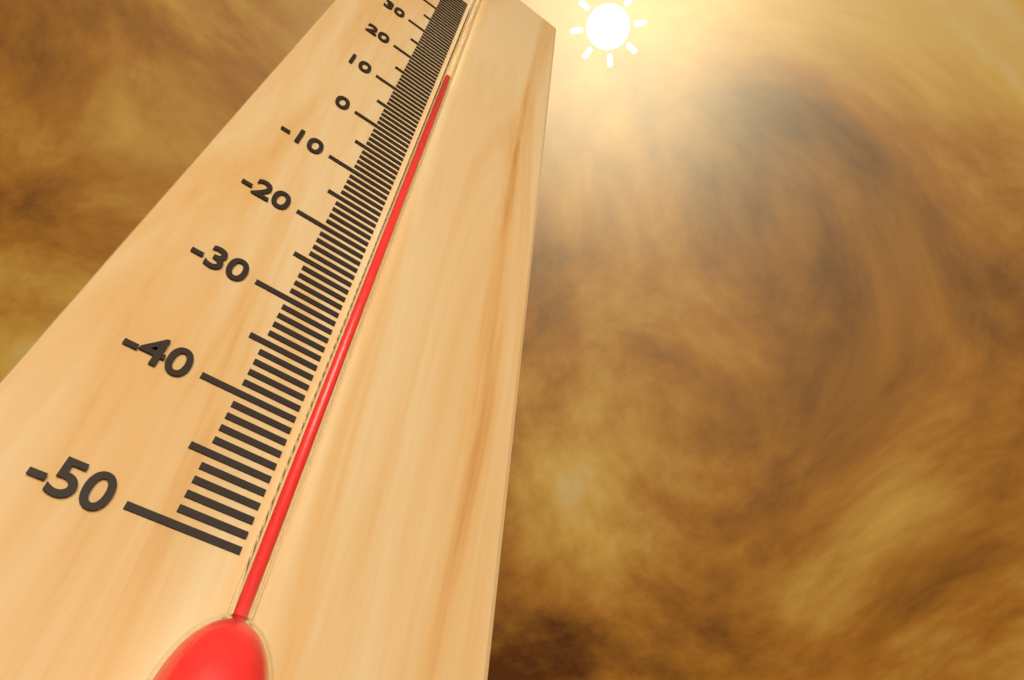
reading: 19 °C
